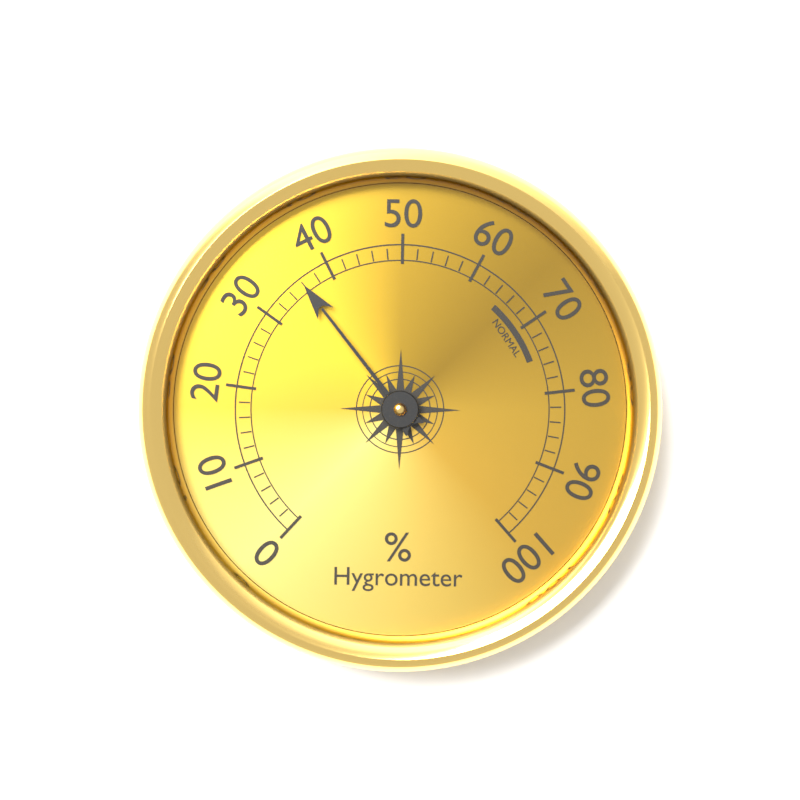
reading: 36 %
